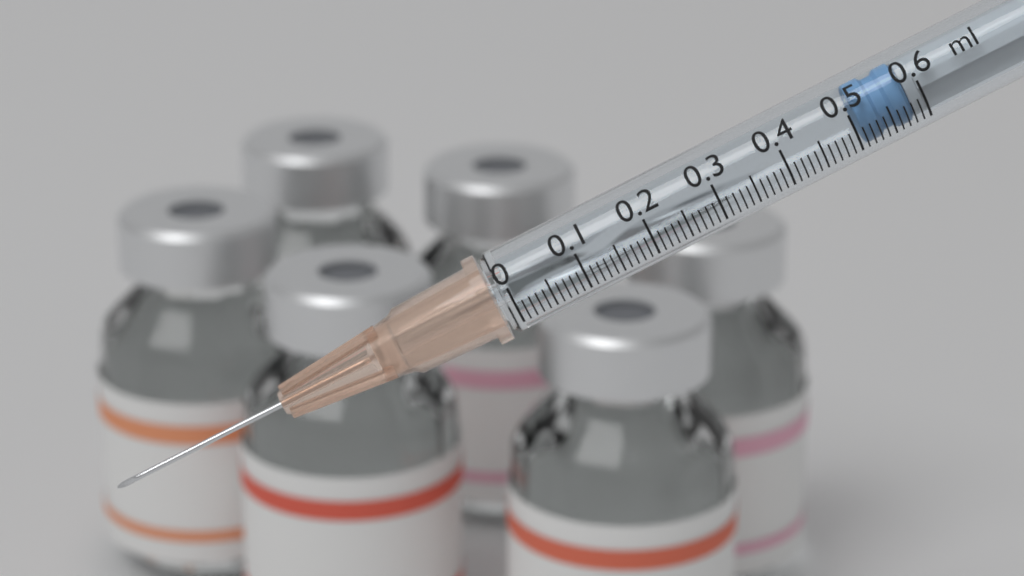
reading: 0.51 ml
